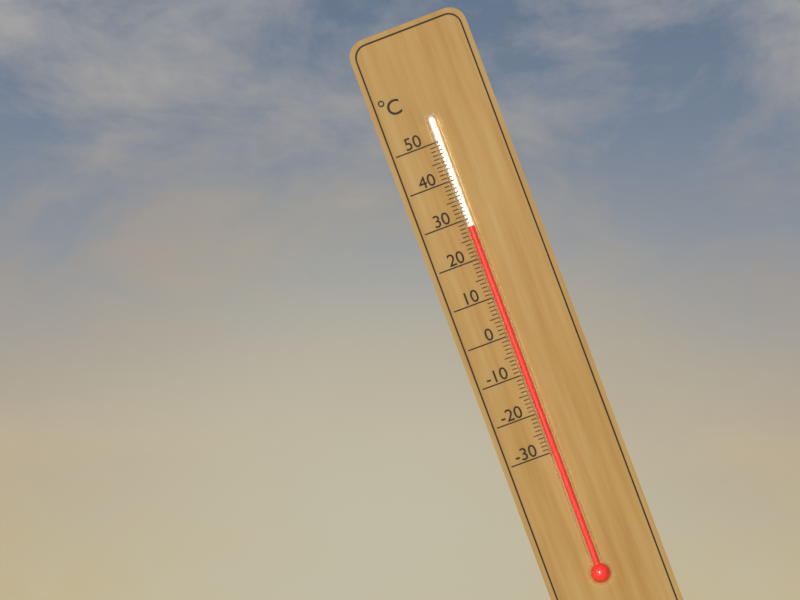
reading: 28 °C
